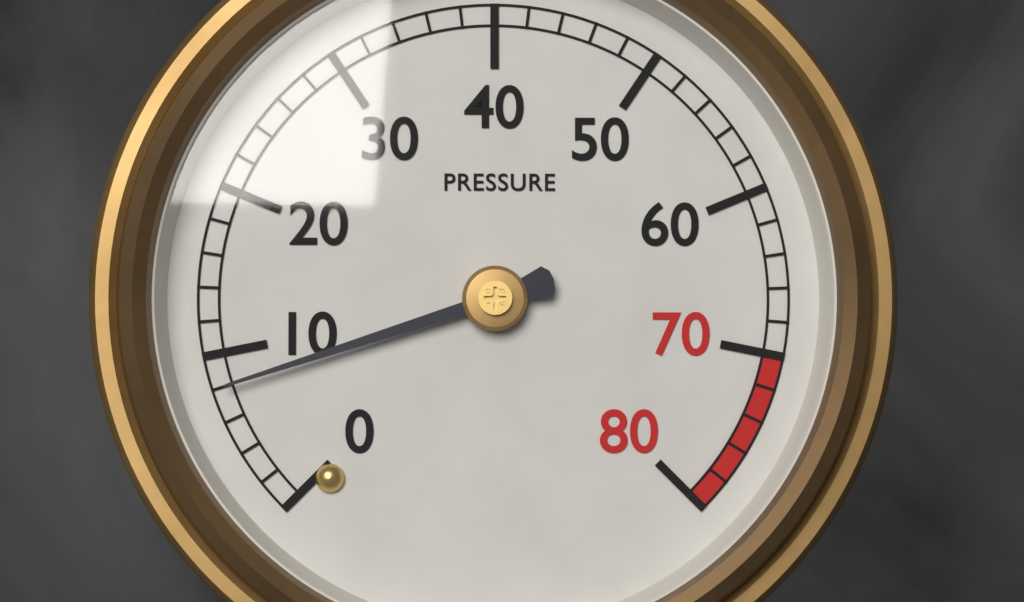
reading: 8 (no unit)
